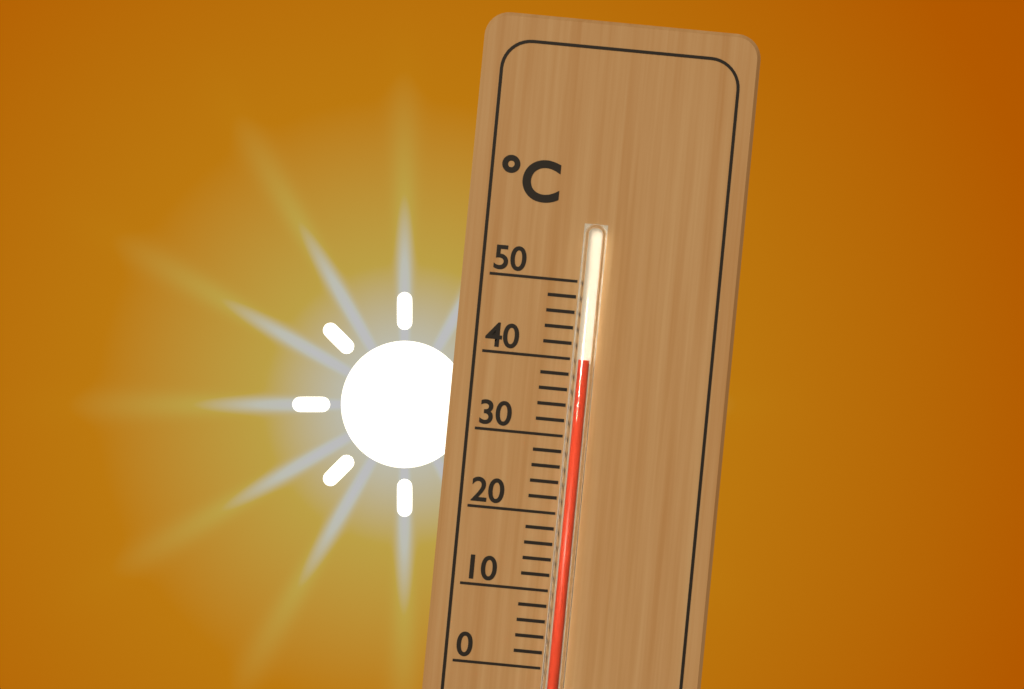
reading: 40 °C
